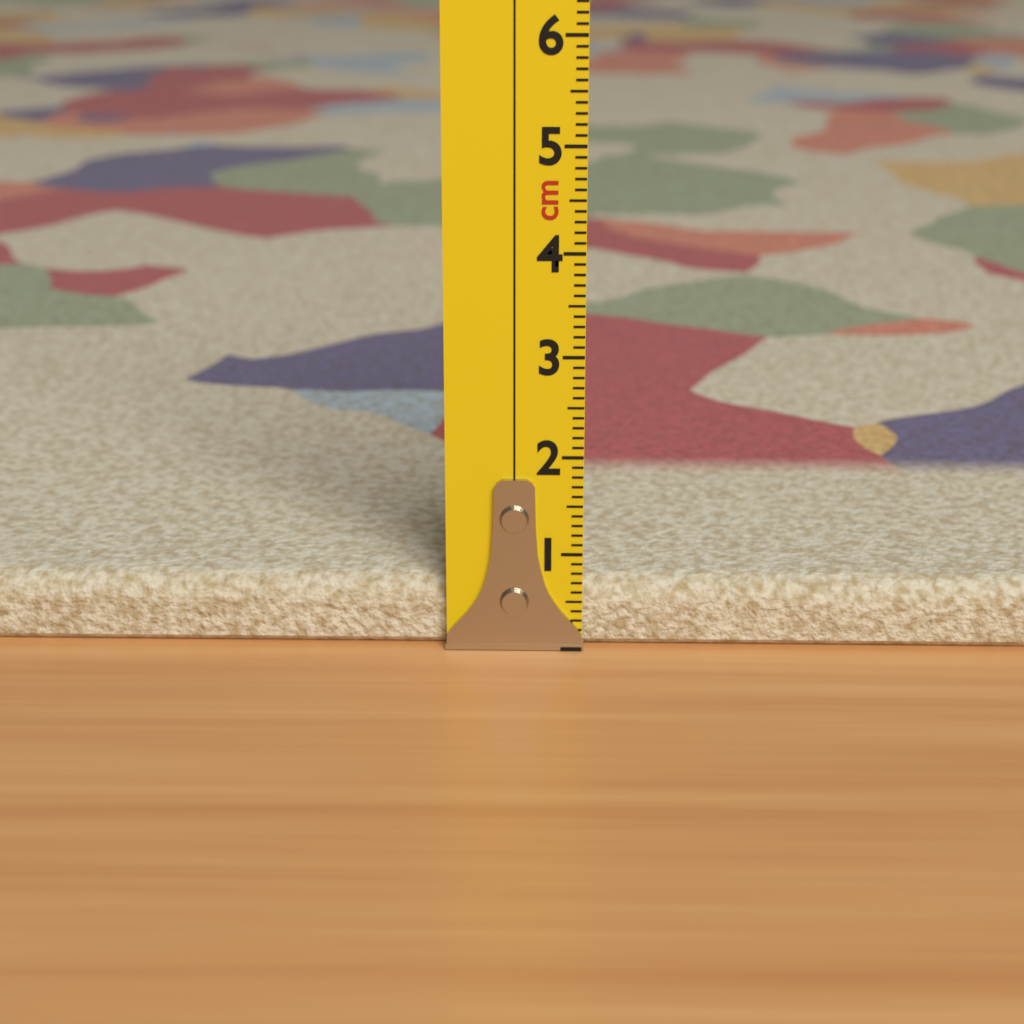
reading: 0.7 cm
